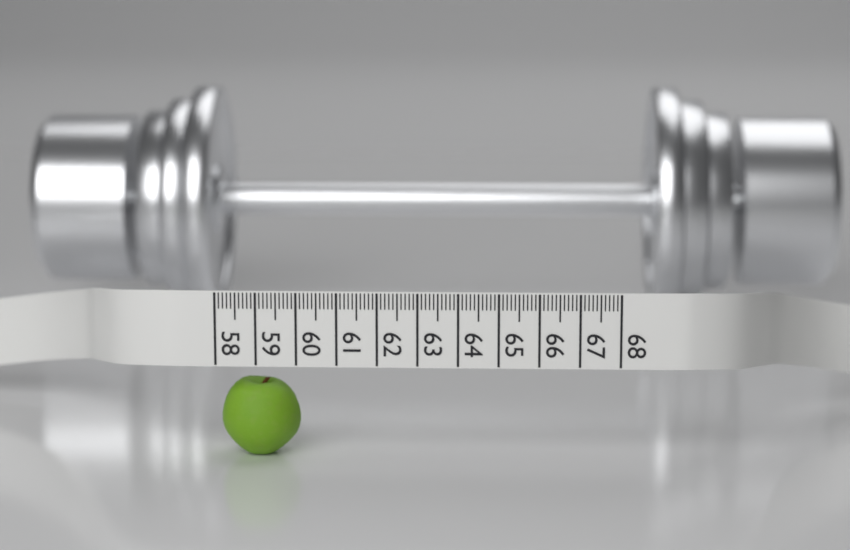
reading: 60.0 (no unit)
